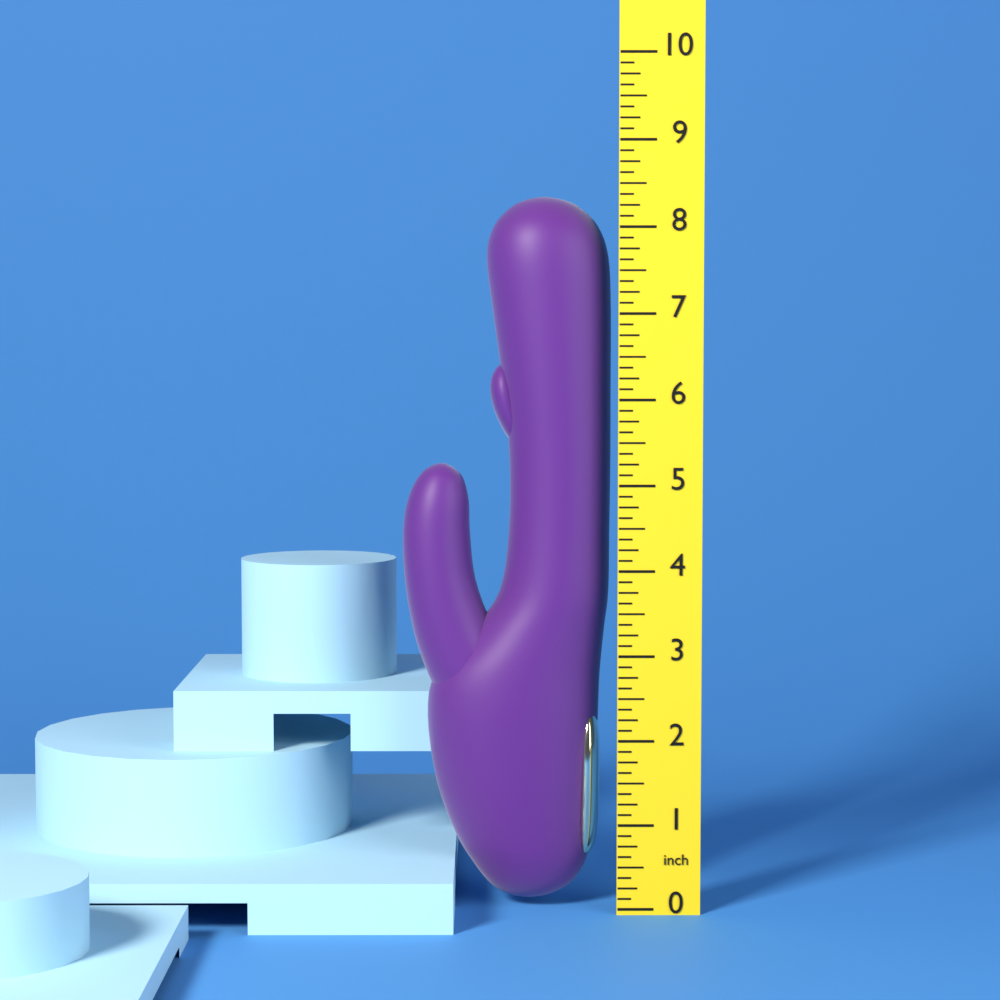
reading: 8.375 inch
